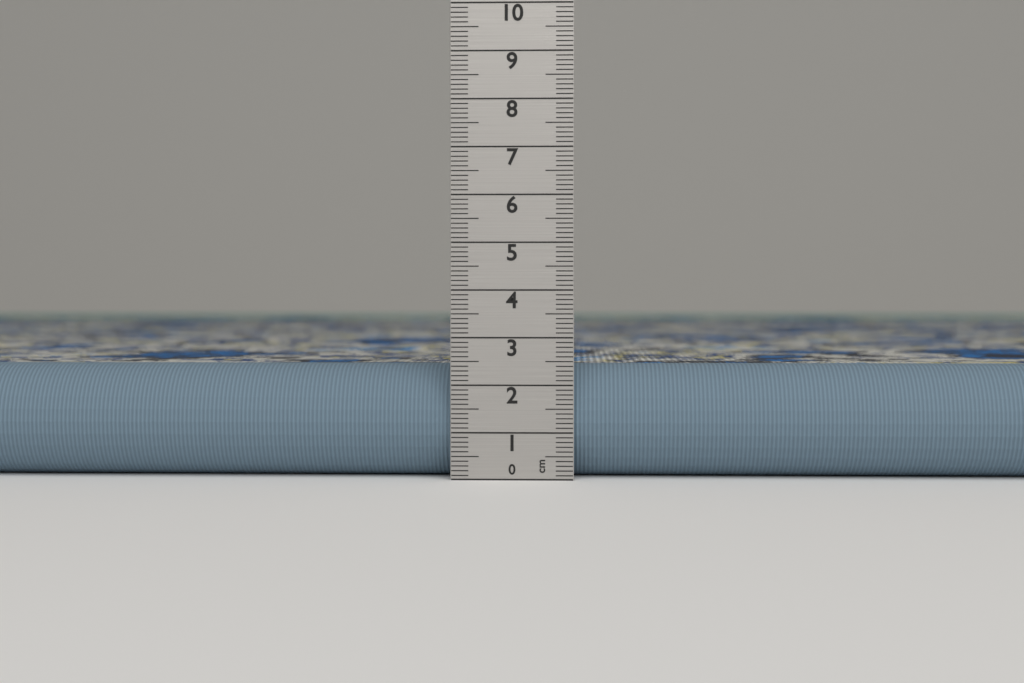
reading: 2.4 cm
